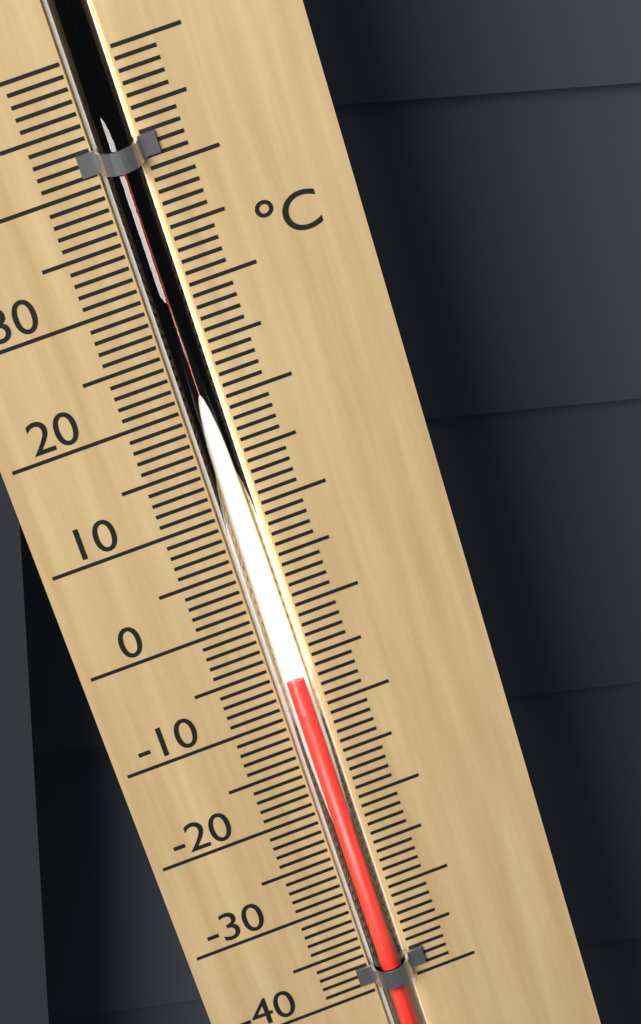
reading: -6 °C
